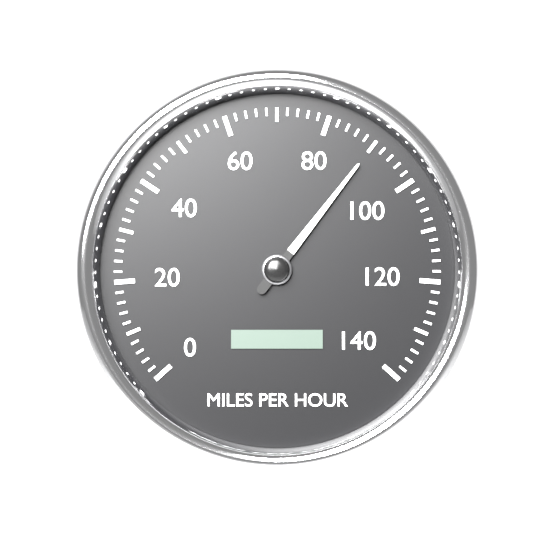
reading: 90 mph
